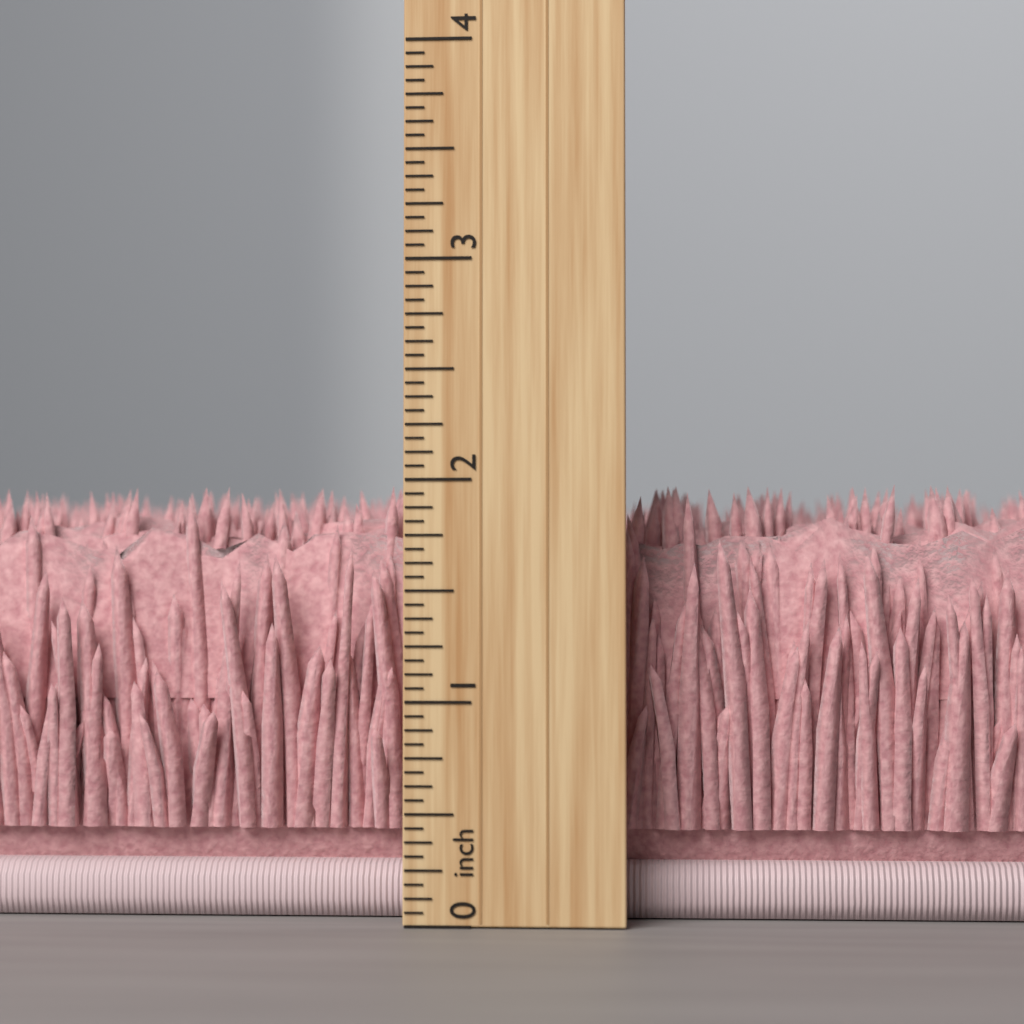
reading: 2.0000 inch
